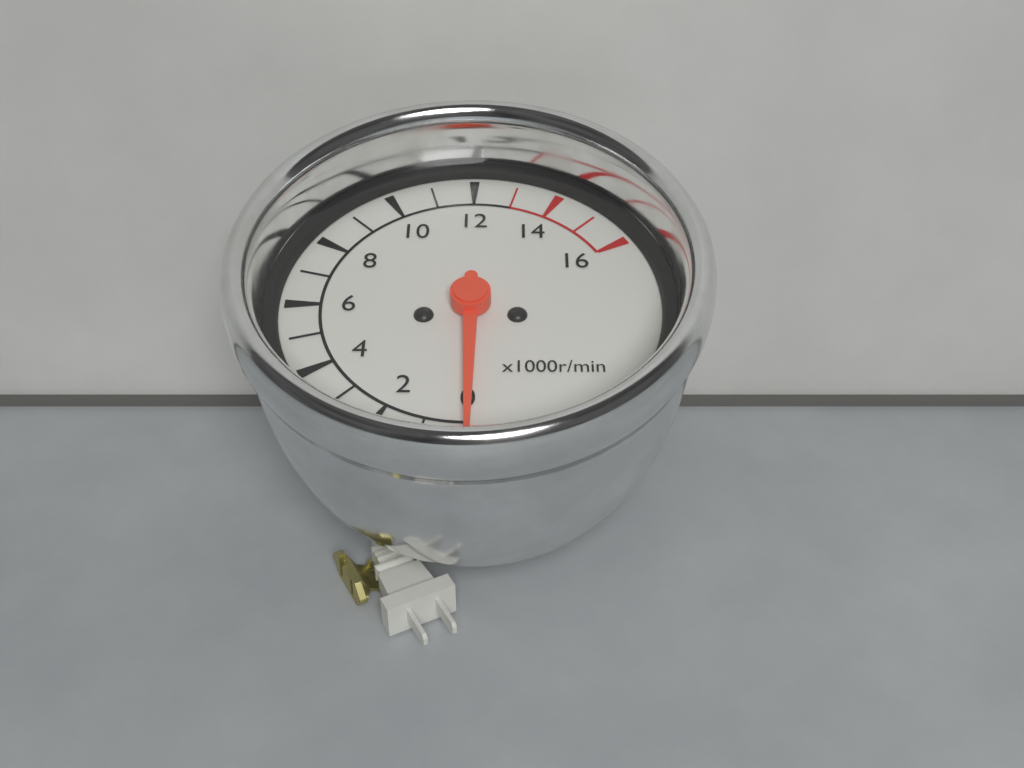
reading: 0 r/min
